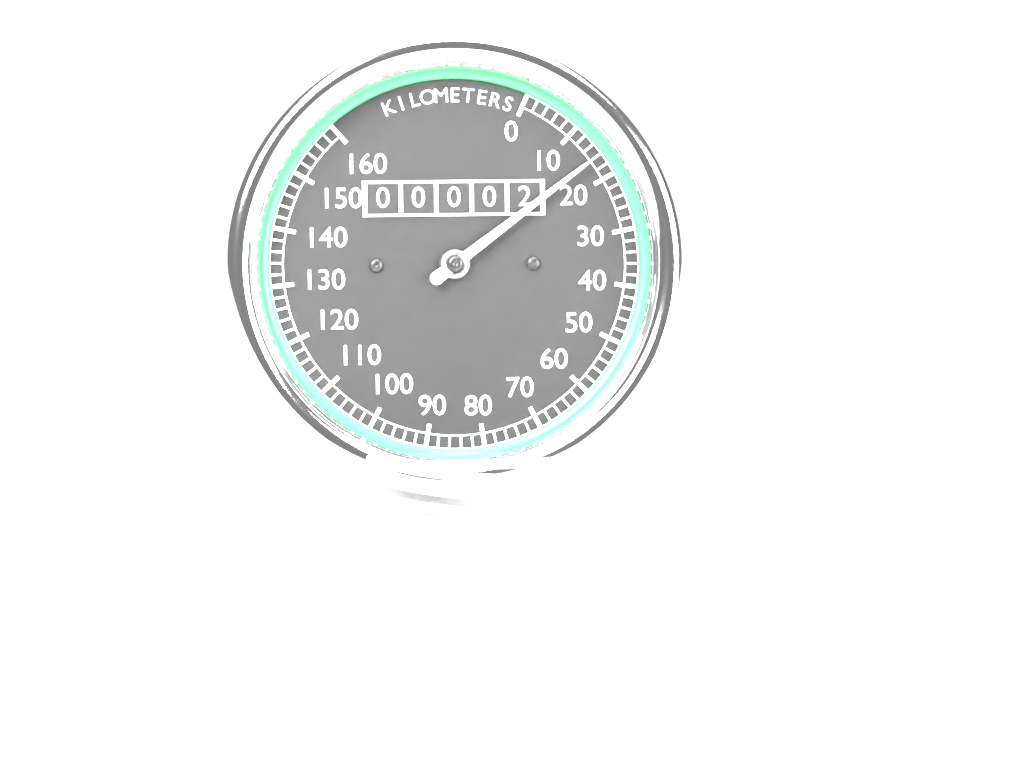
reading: 16 km/h
